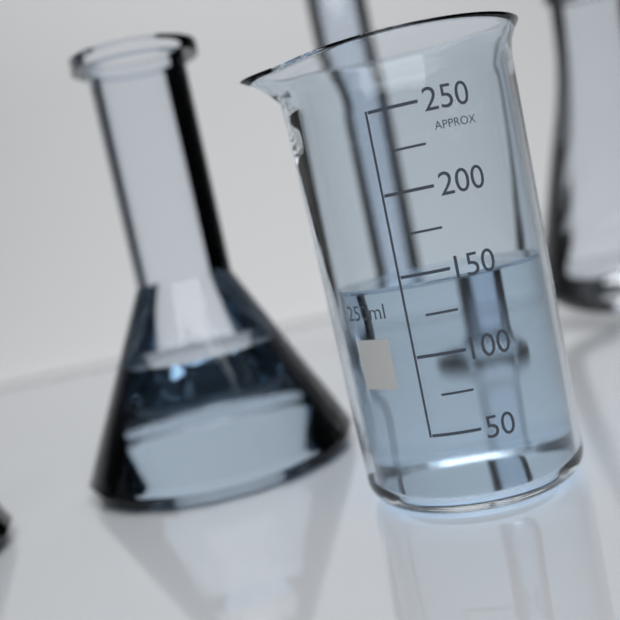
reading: 145 ml
